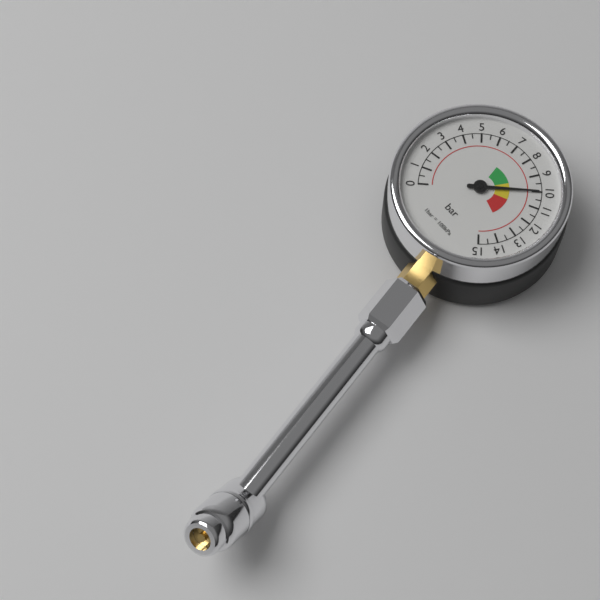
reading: 10.0 bar
